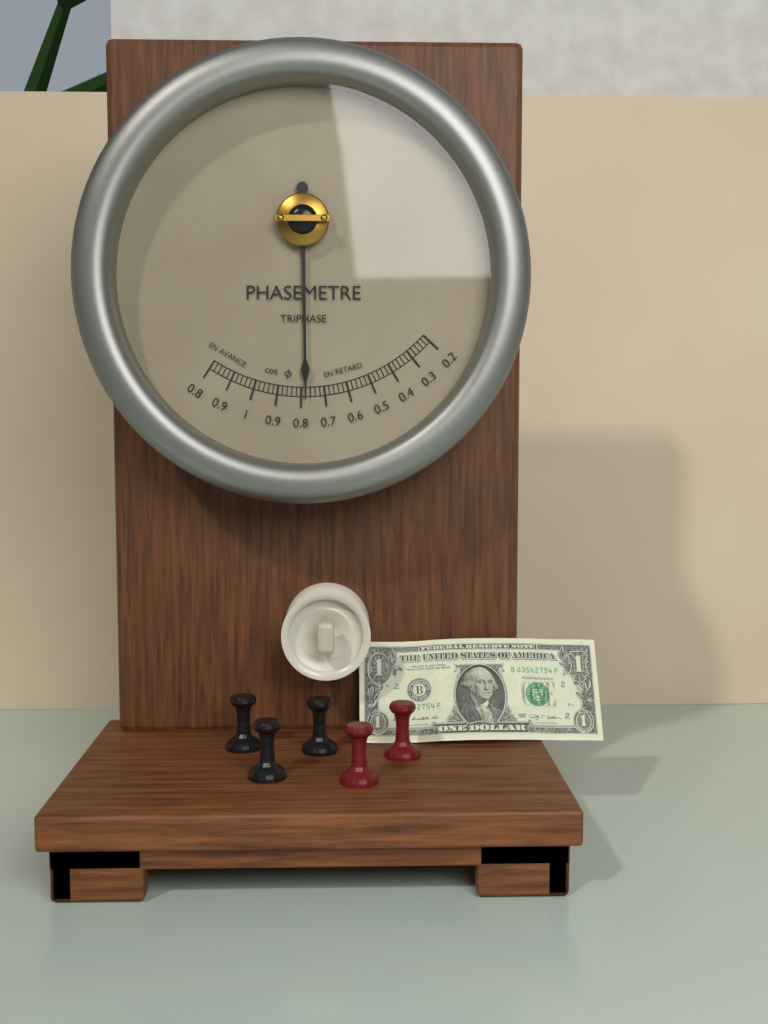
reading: 0.78 cos φ
